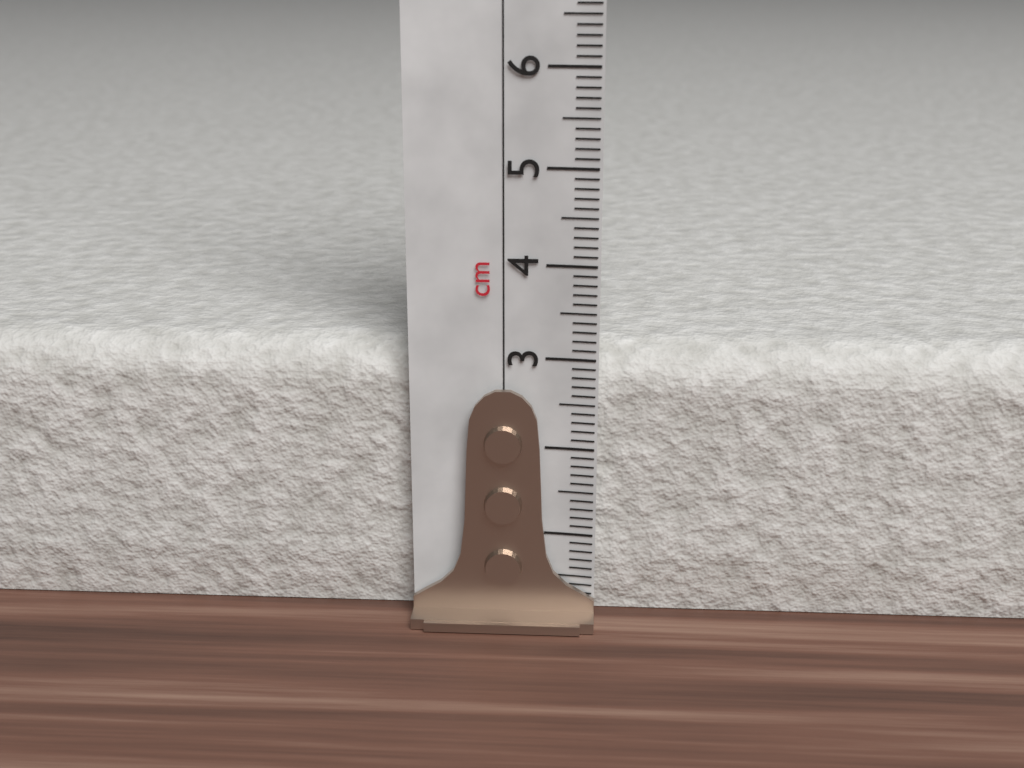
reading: 3.1 cm
